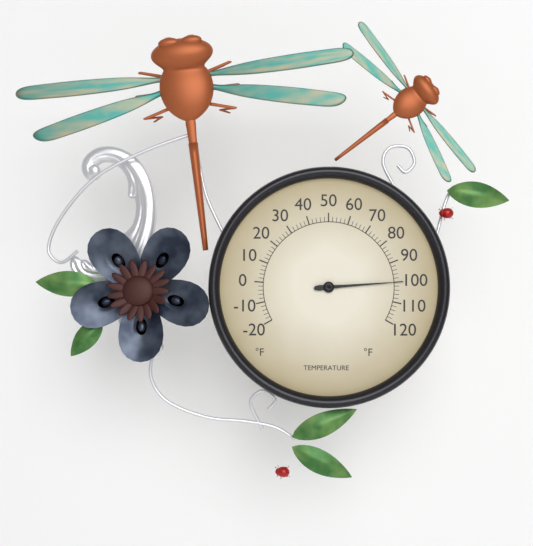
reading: 100 °F
